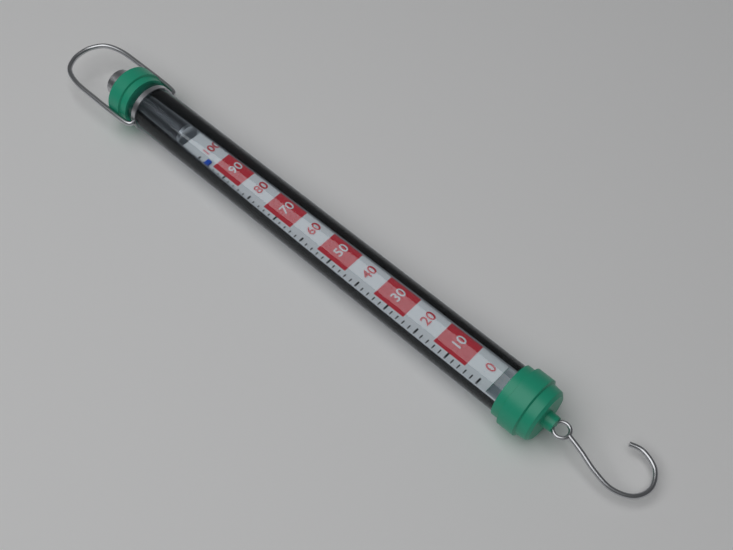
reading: 96 (no unit)
